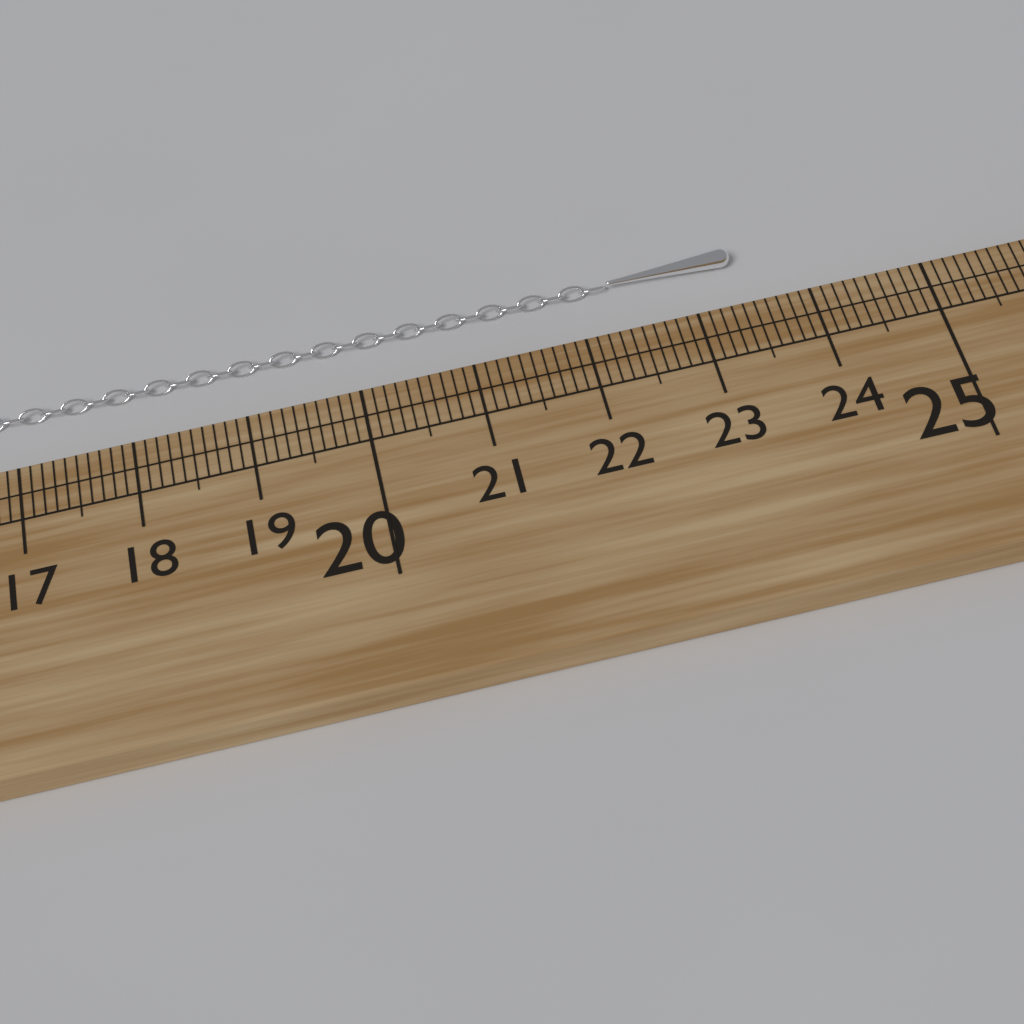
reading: 23.5 cm
